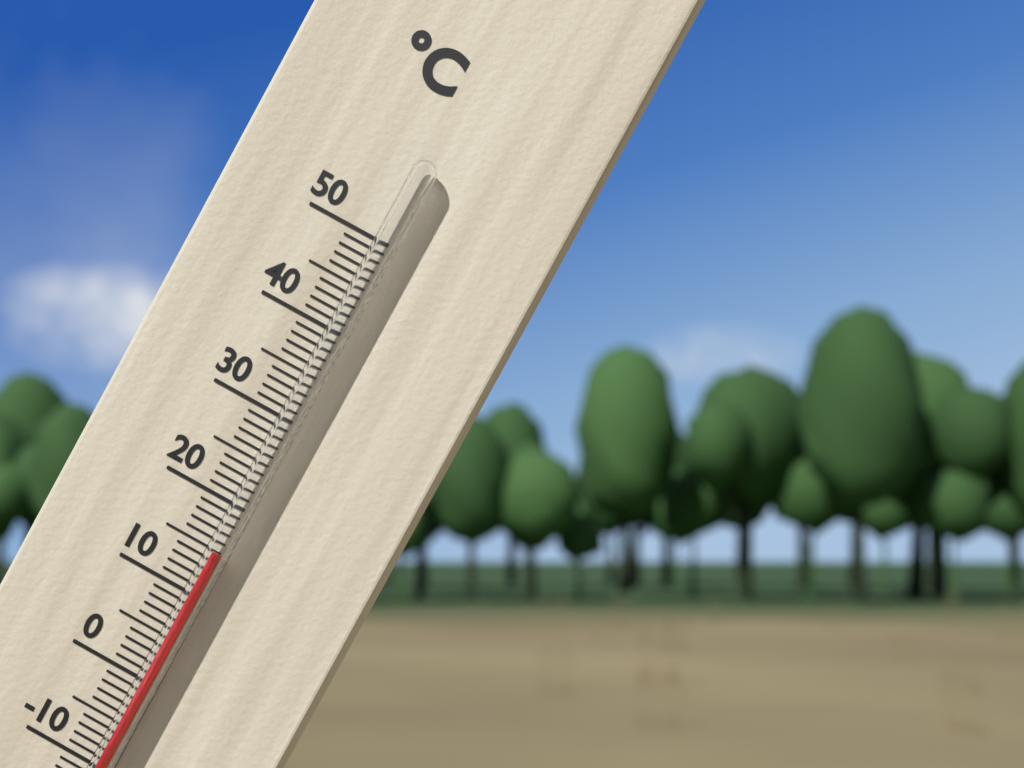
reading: 15 °C
